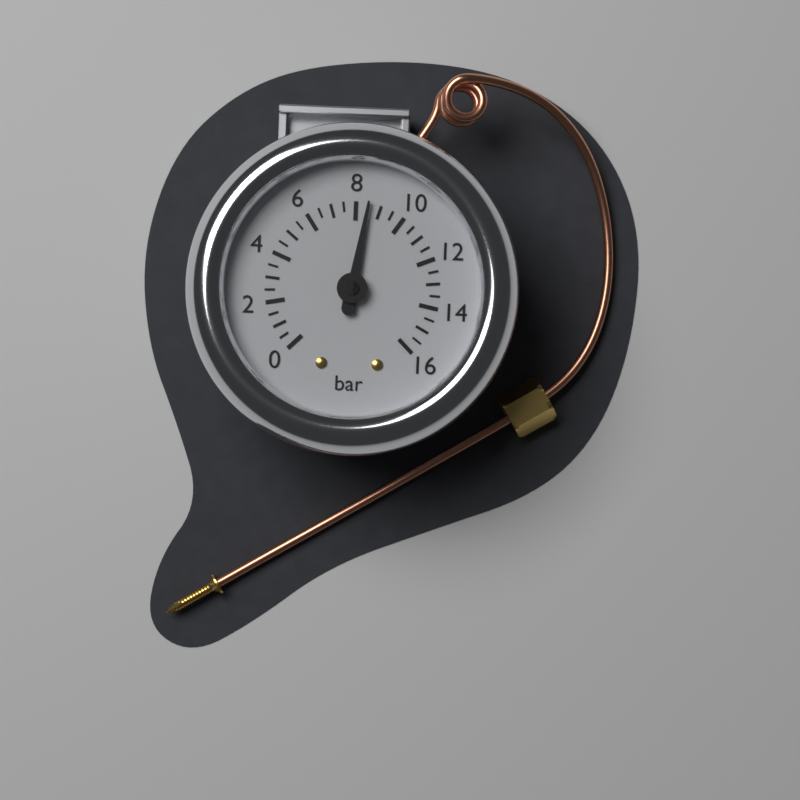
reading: 8.5 bar
